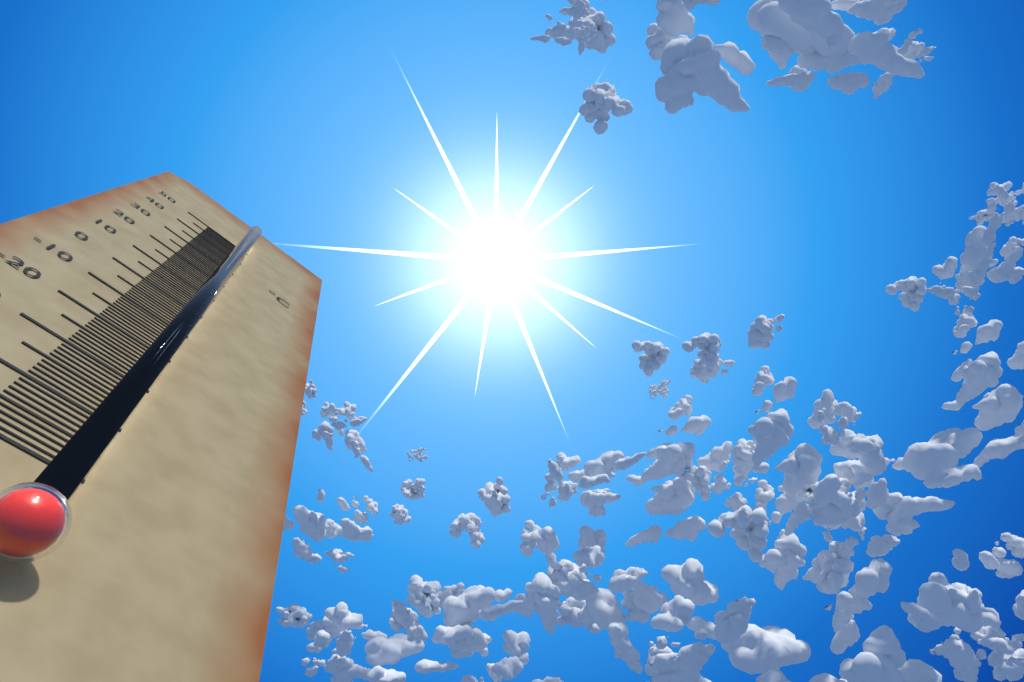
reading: 48 °C
